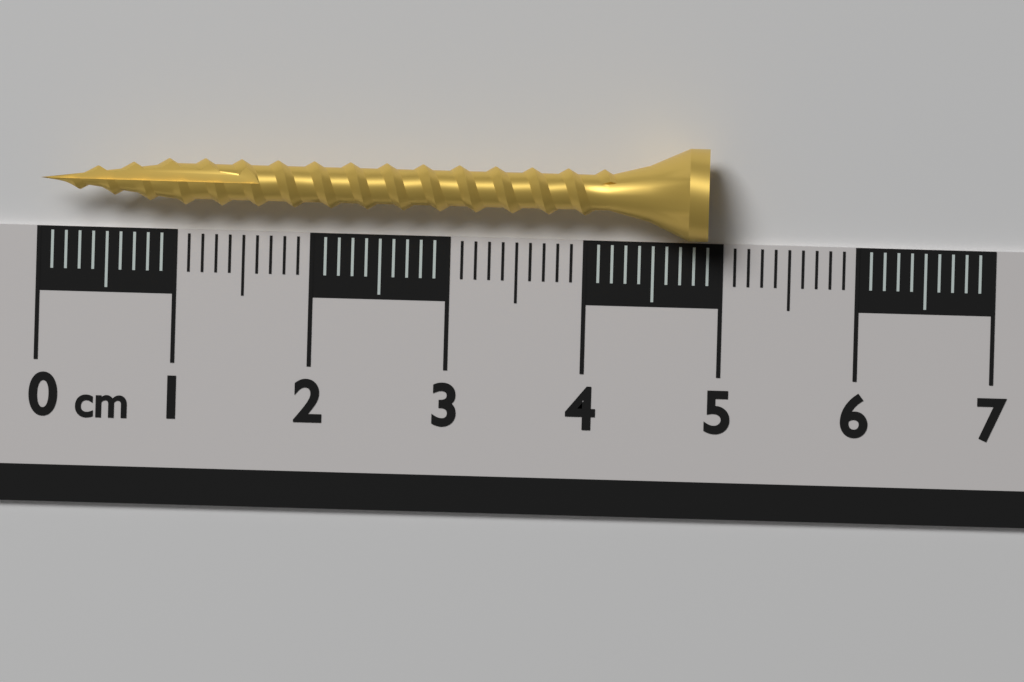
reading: 4.9 cm
